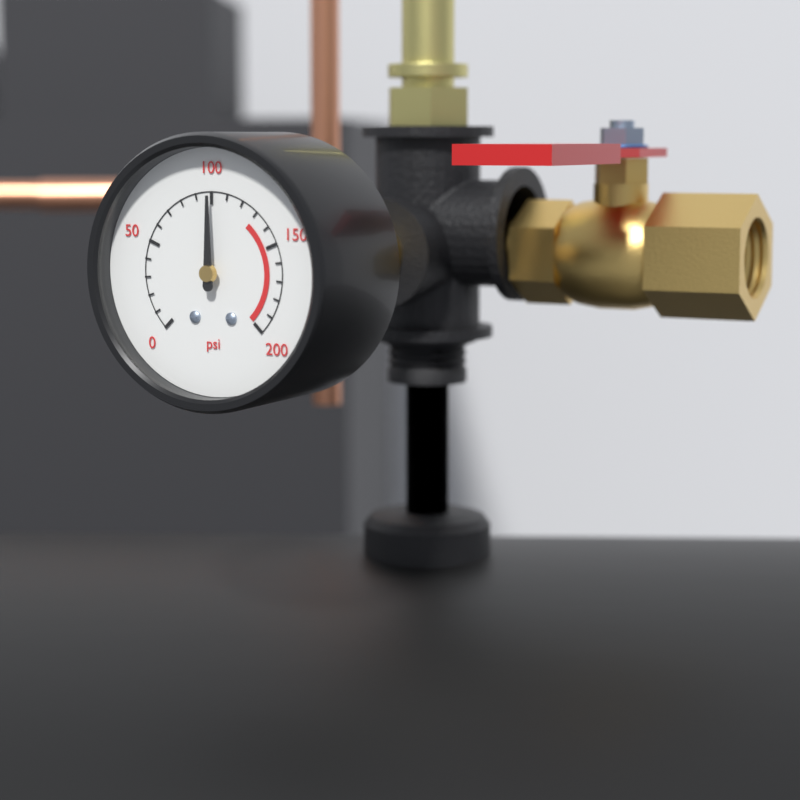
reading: 100 psi
